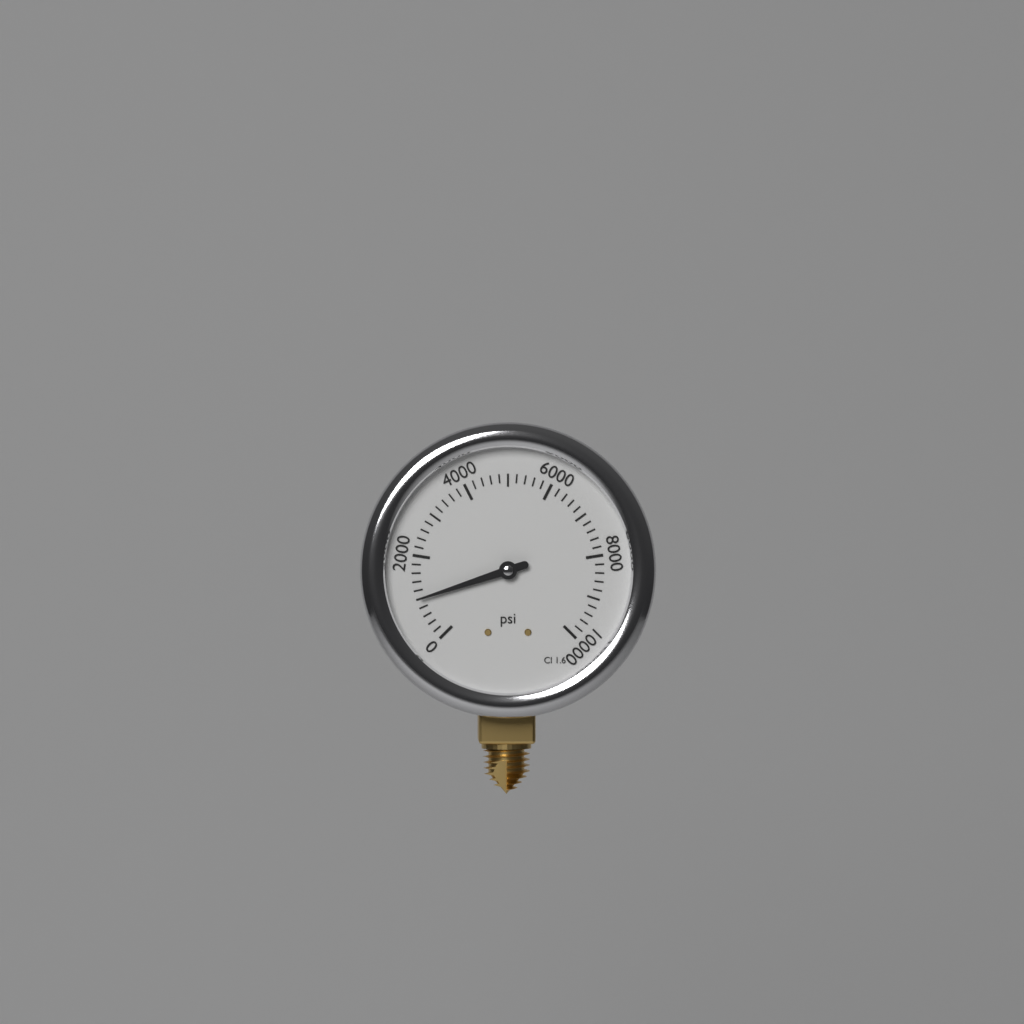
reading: 1000 psi
